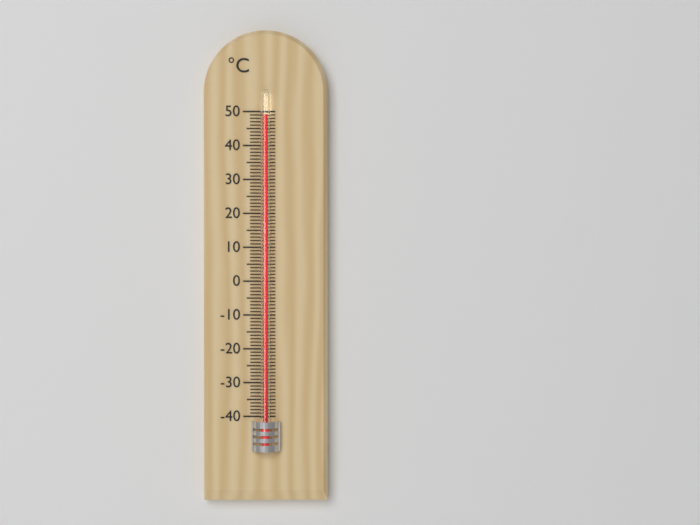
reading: 49 °C
